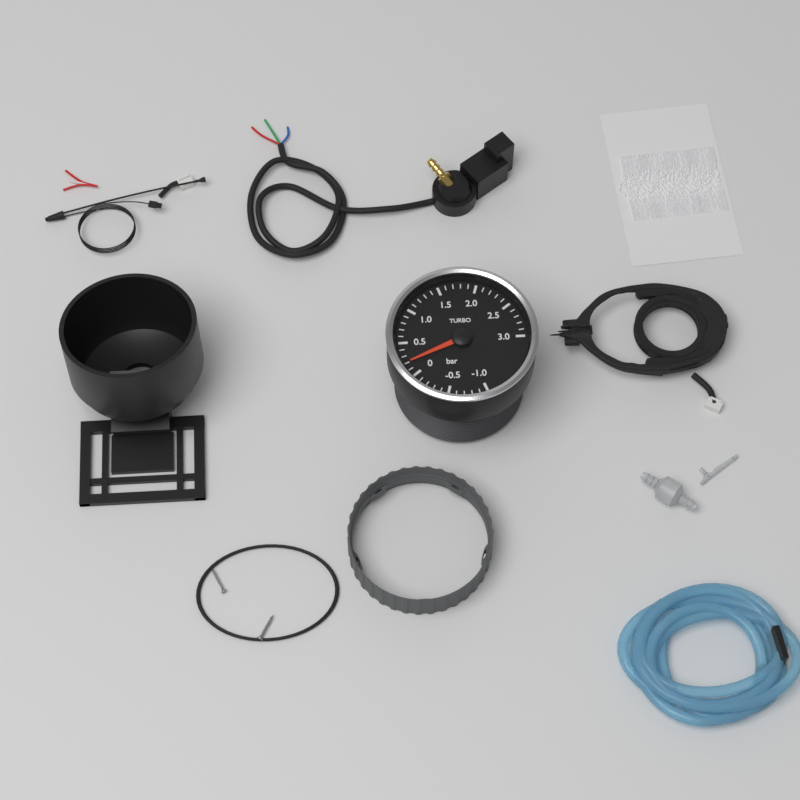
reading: 0.2 bar
